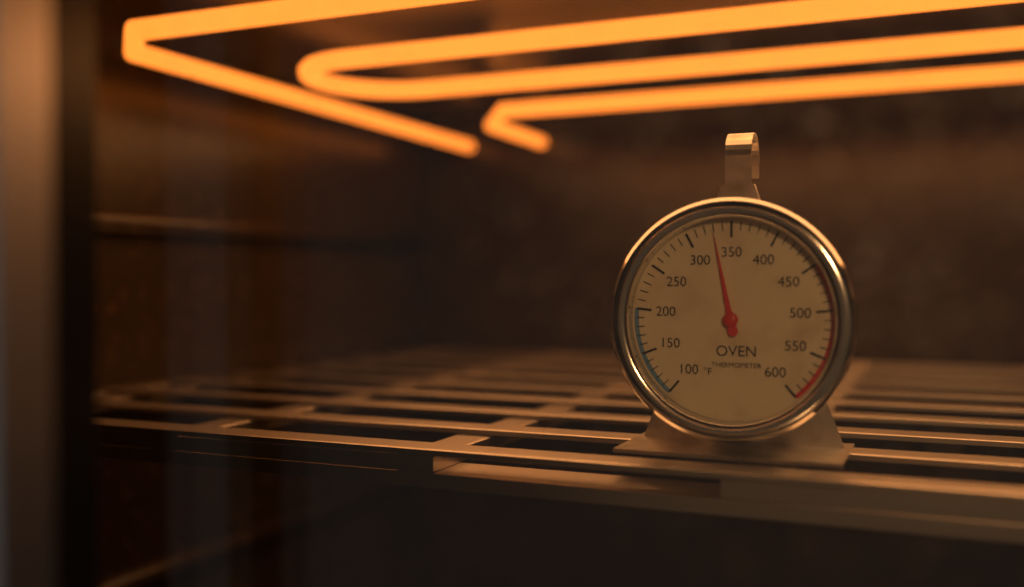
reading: 330 °F
